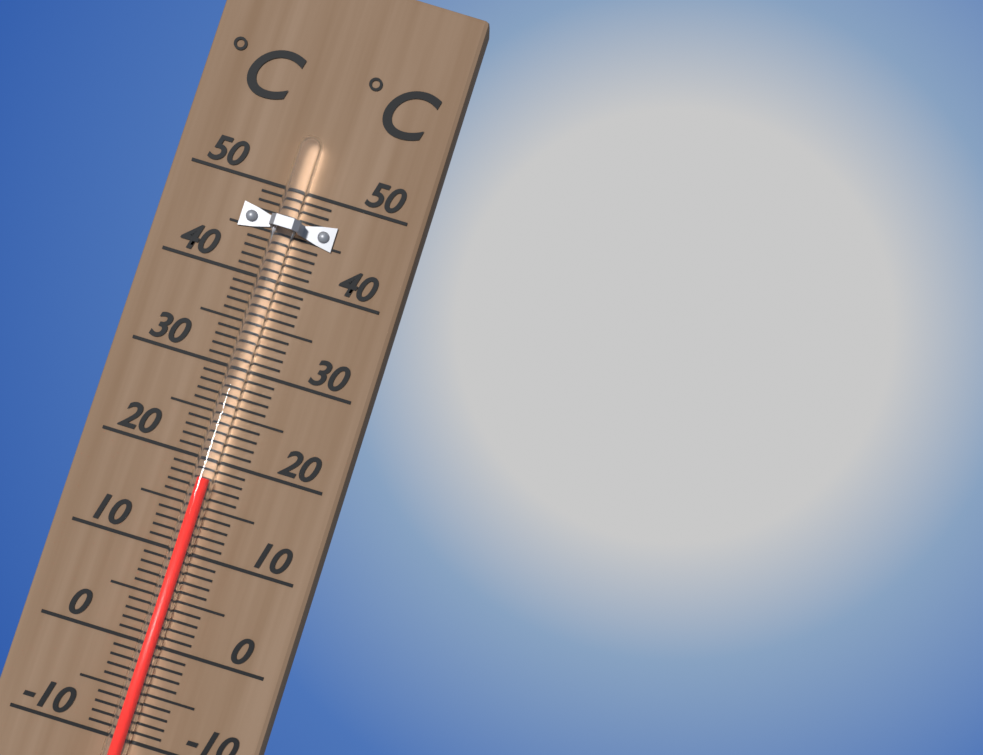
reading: 18 °C
